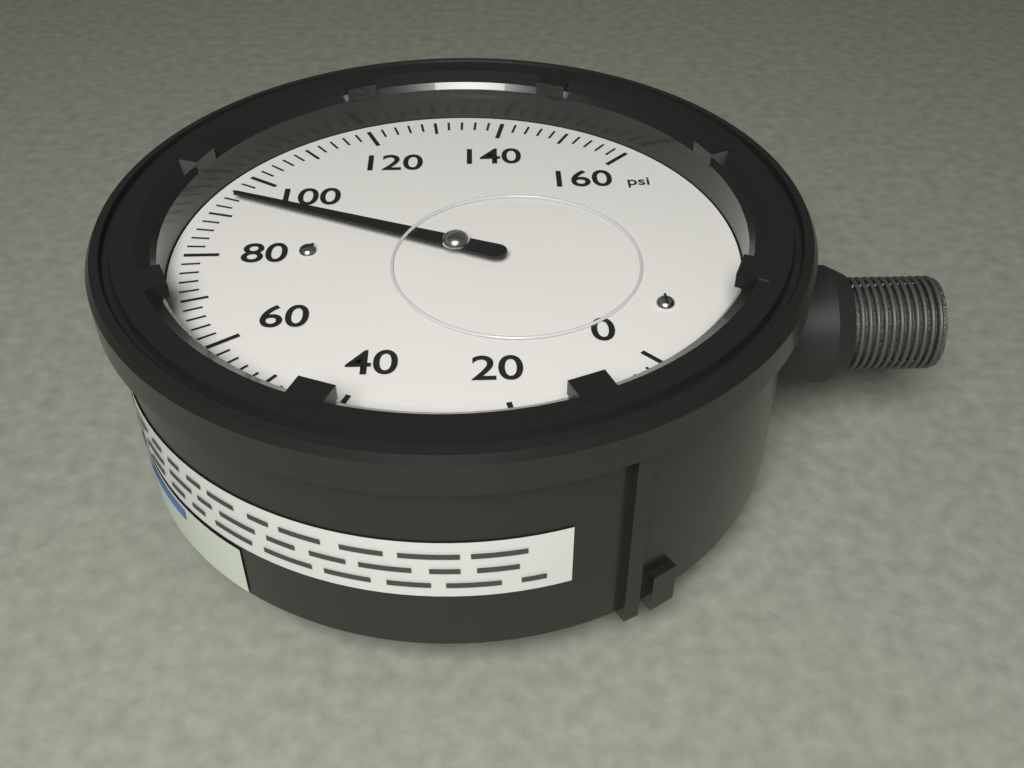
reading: 94 psi
